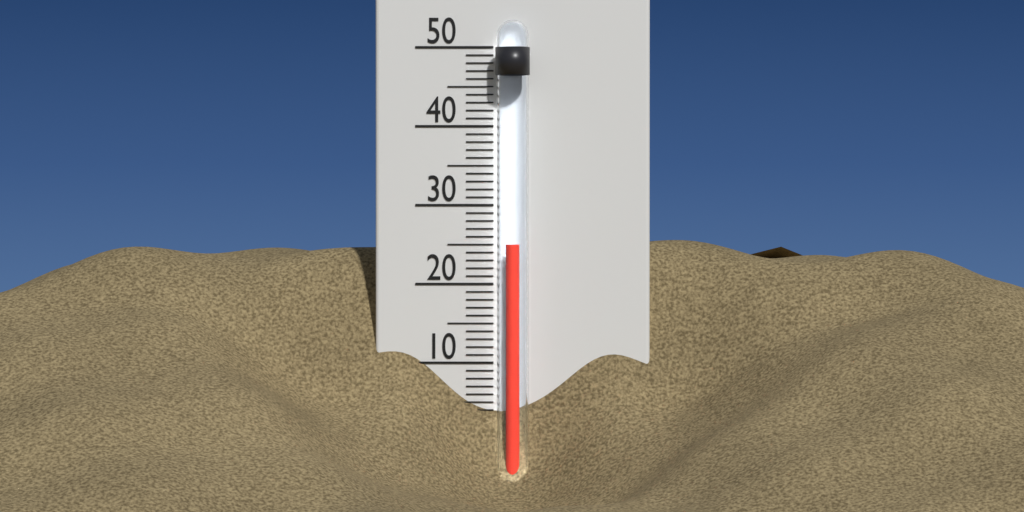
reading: 25 °C
